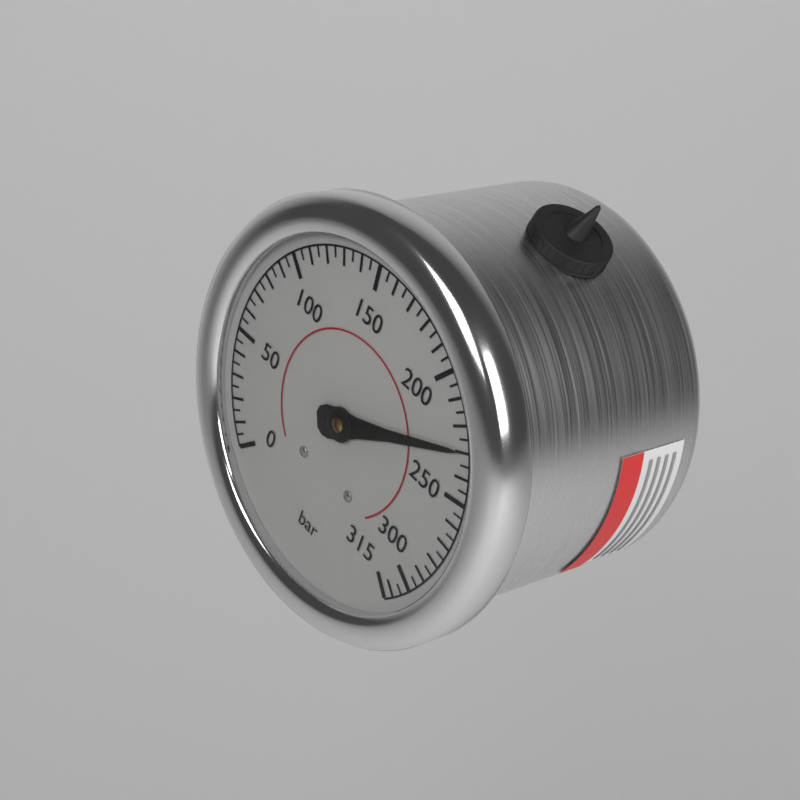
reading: 230 bar
